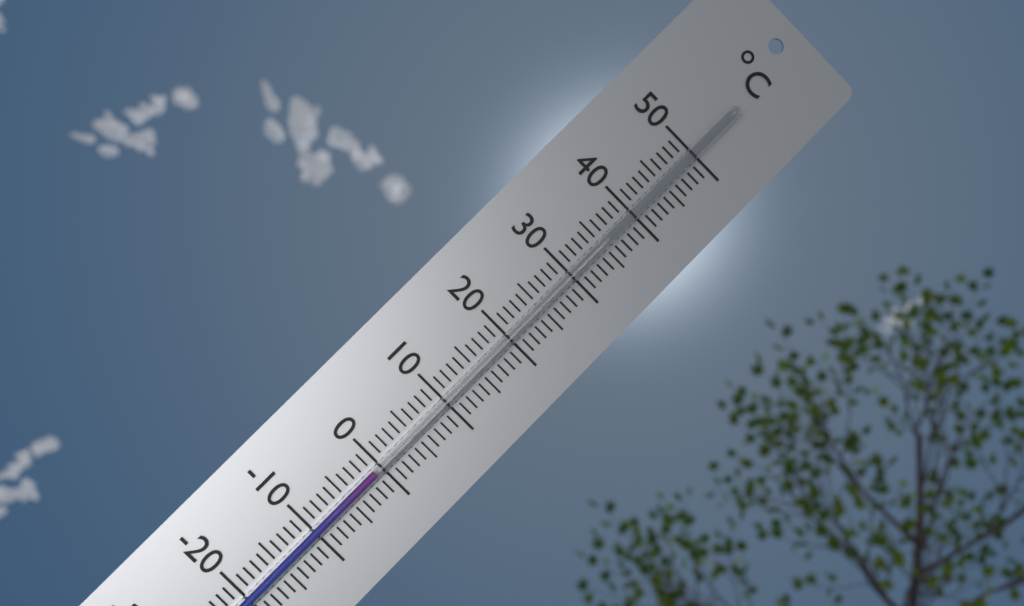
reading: -1 °C
